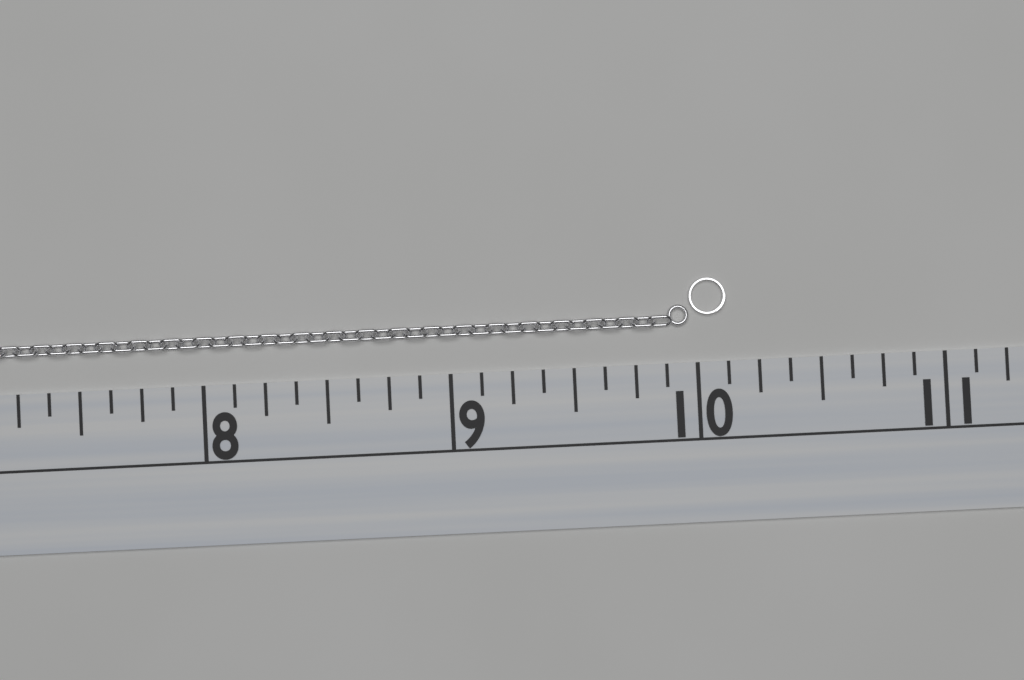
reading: 10.125 (no unit)
